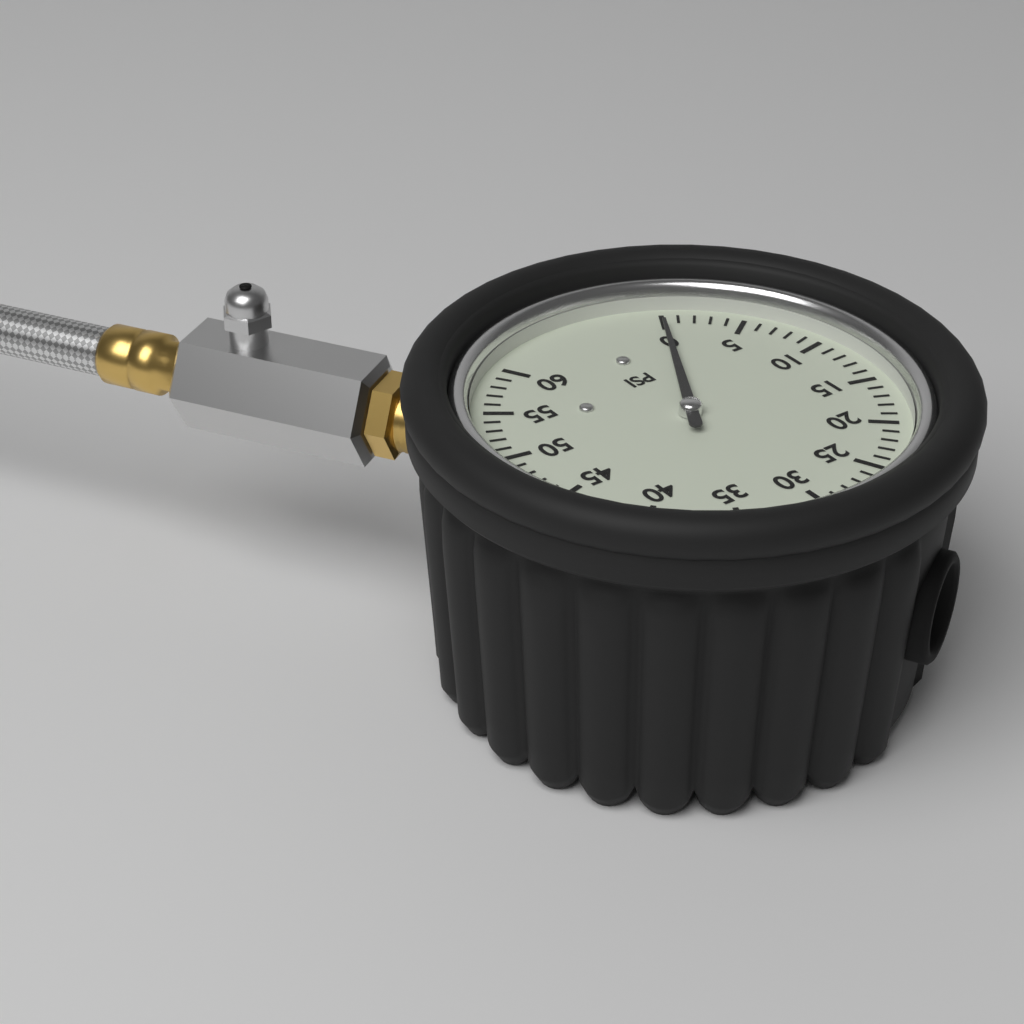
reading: 0 psi
